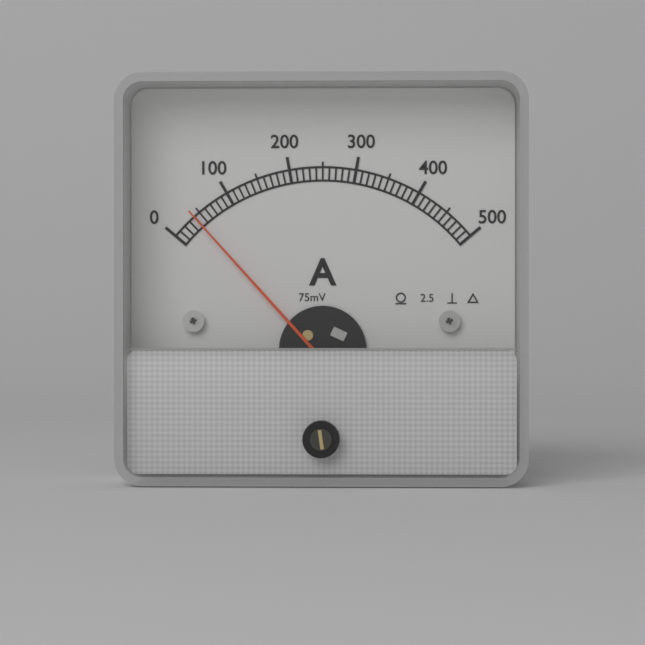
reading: 40 A
